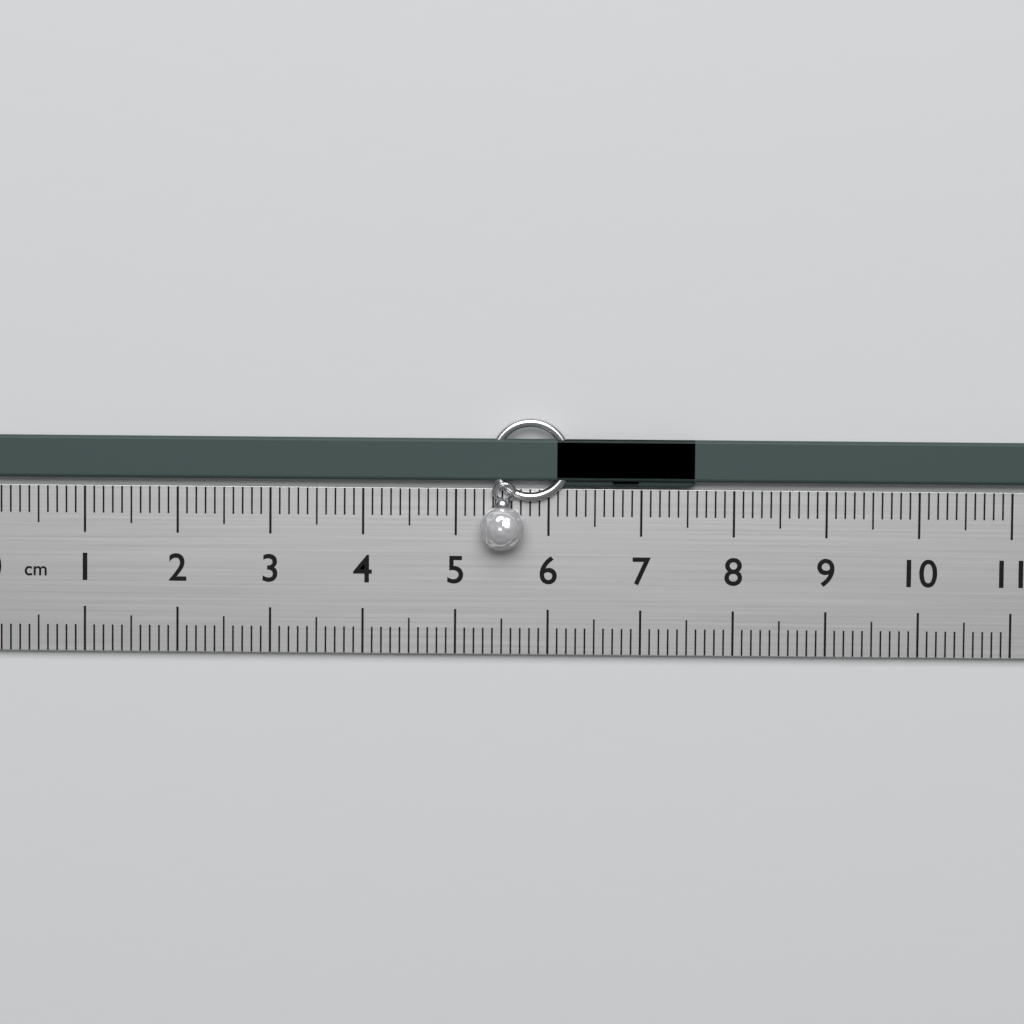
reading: 7.6 cm
